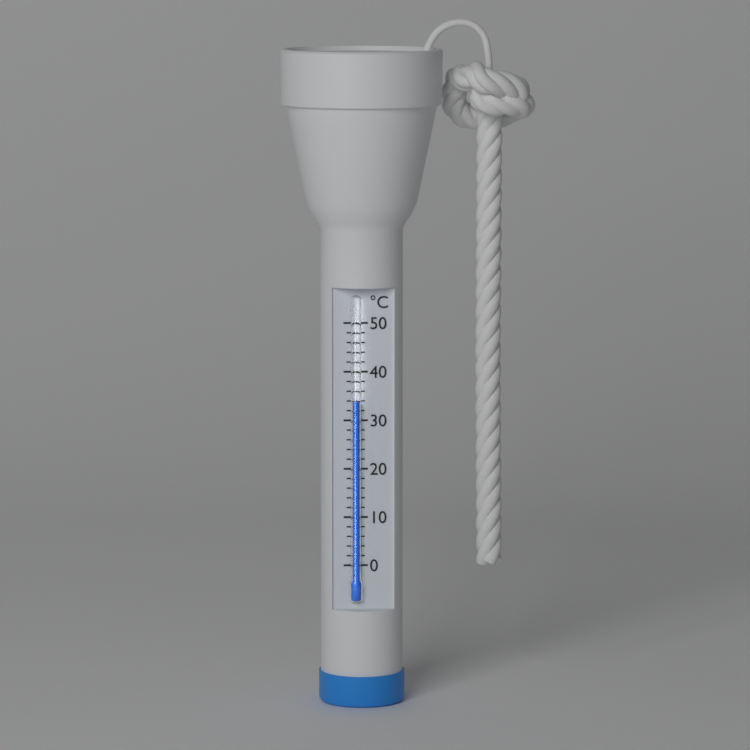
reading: 34 °C
